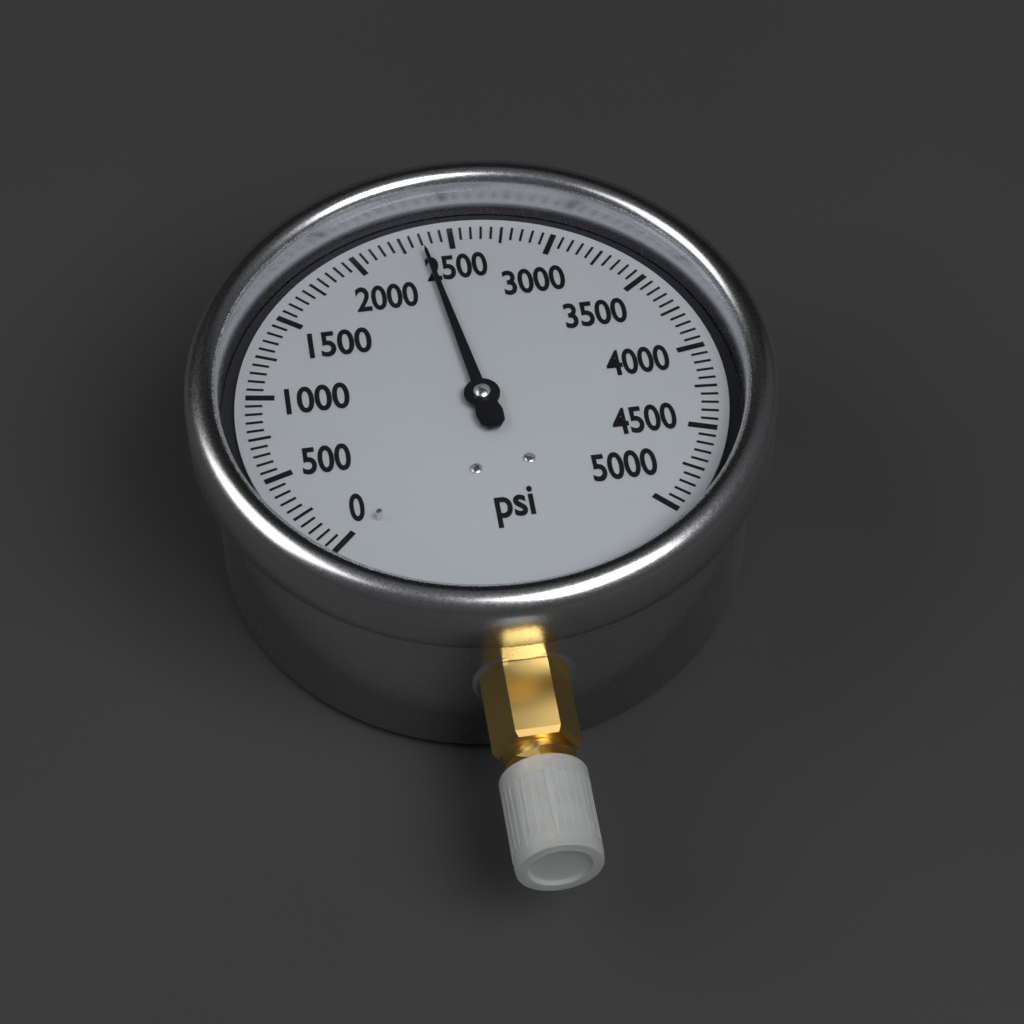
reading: 2350 psi
